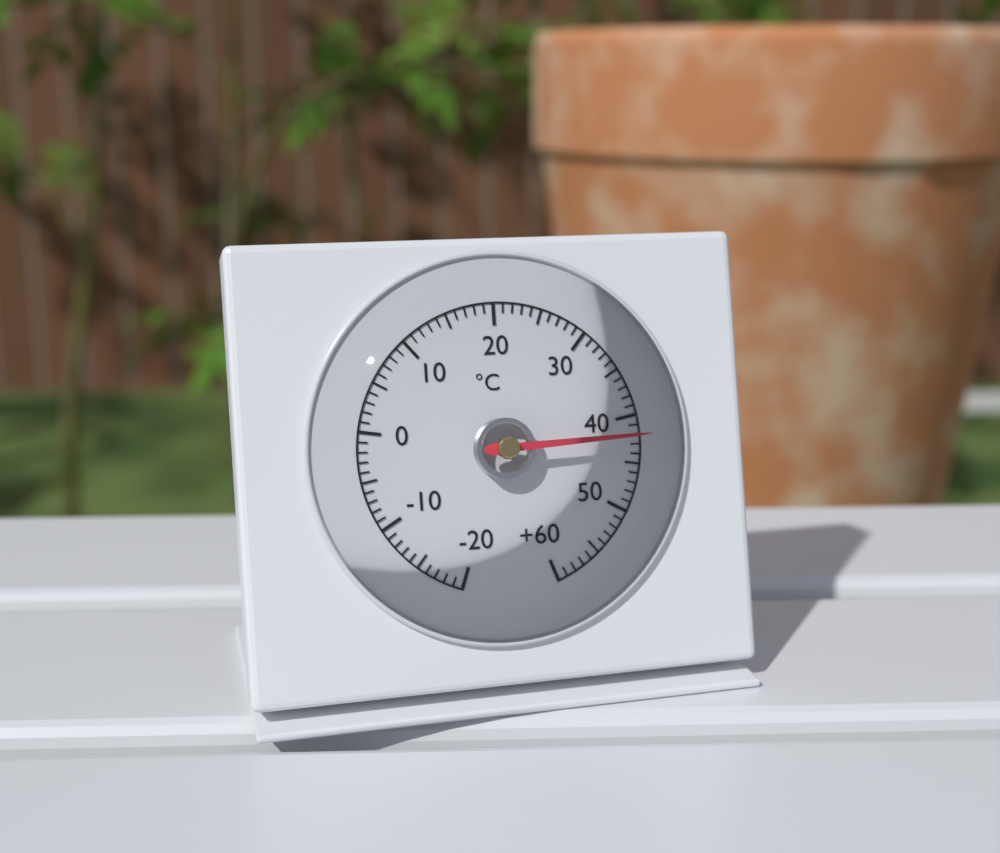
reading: 42 °C
